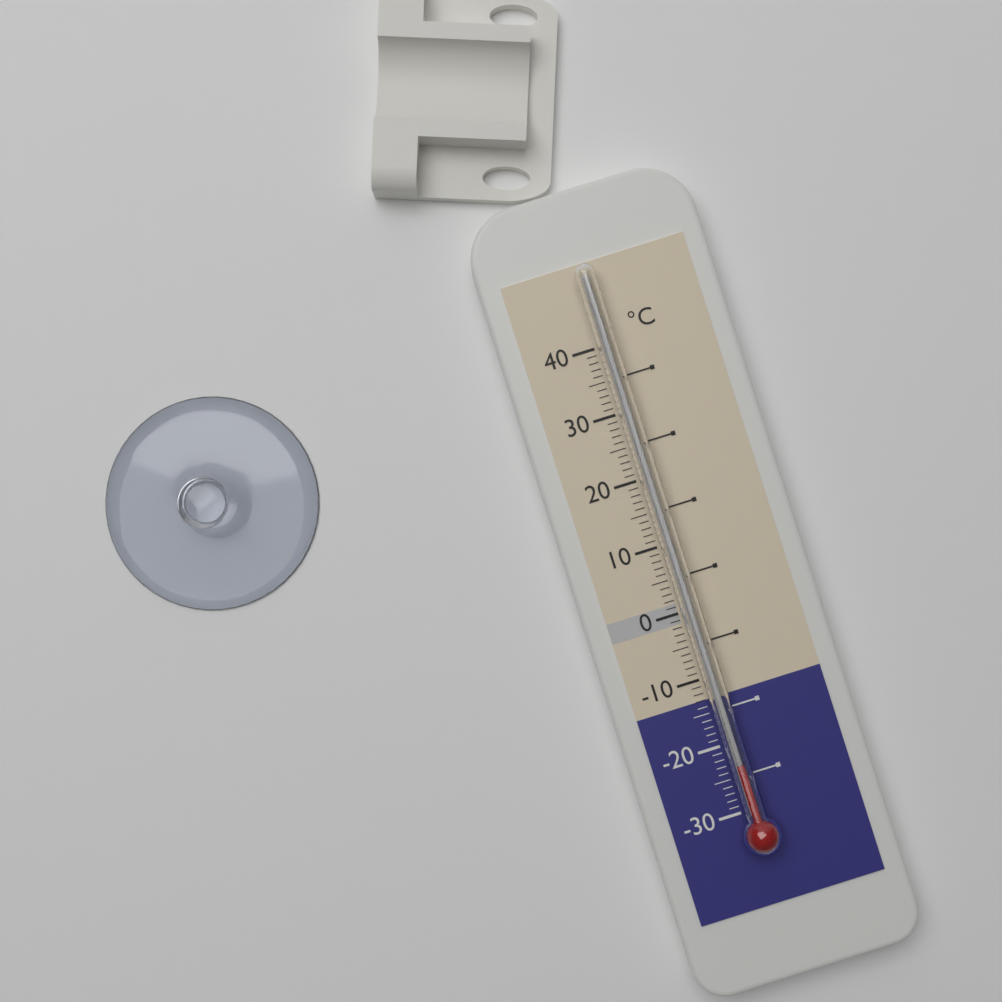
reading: -23 °C
